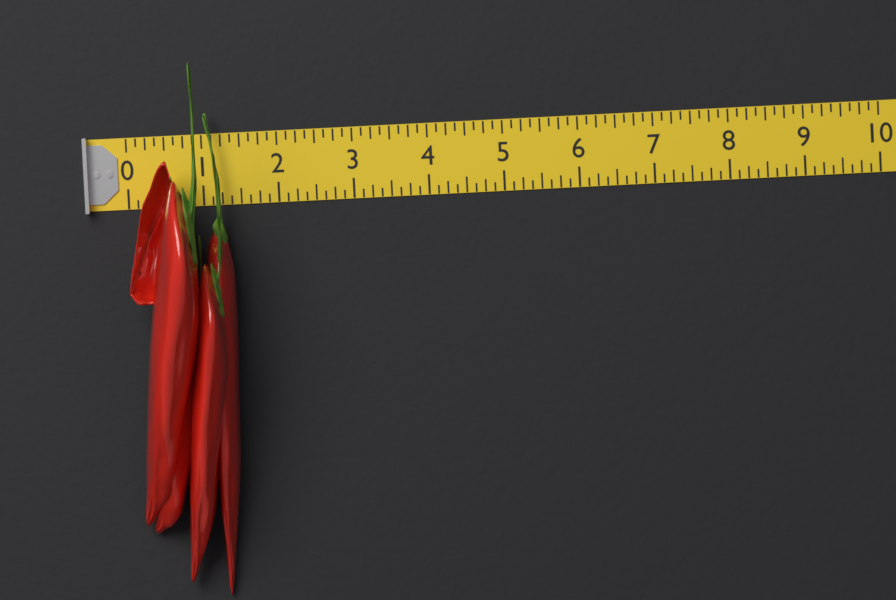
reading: 1.375 (no unit)
